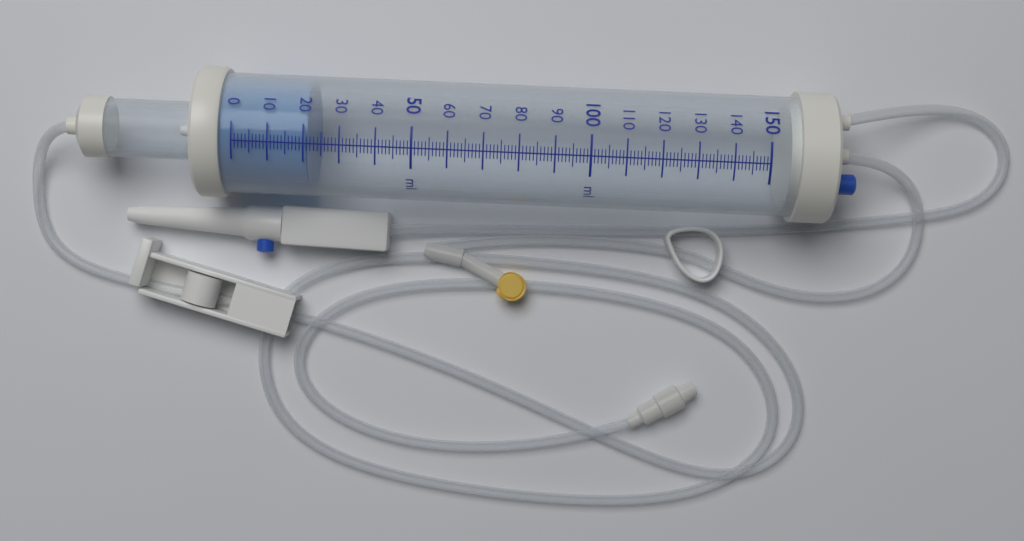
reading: 21 ml
